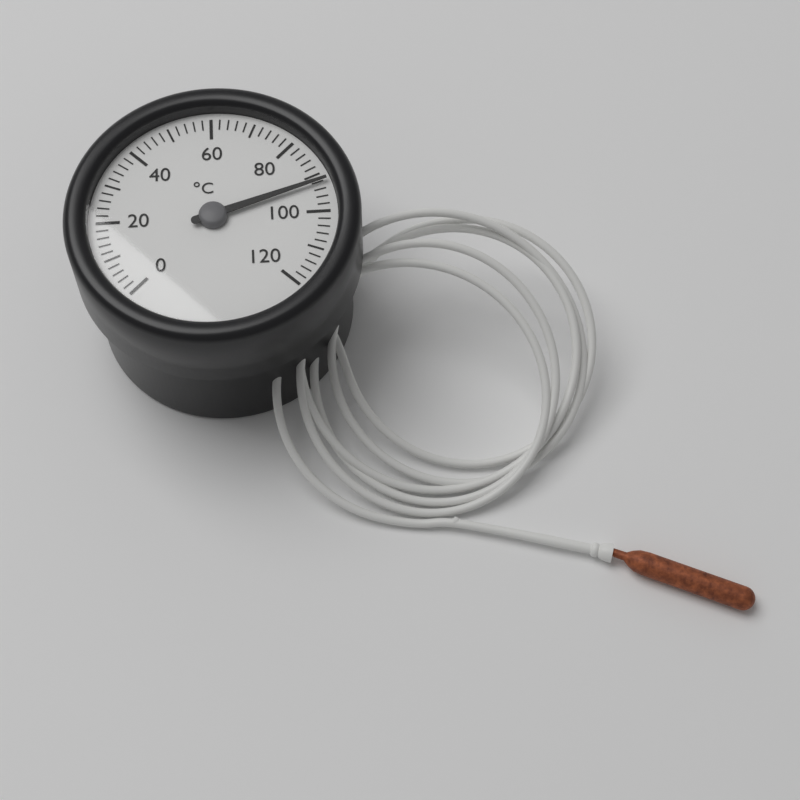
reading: 92 °C
